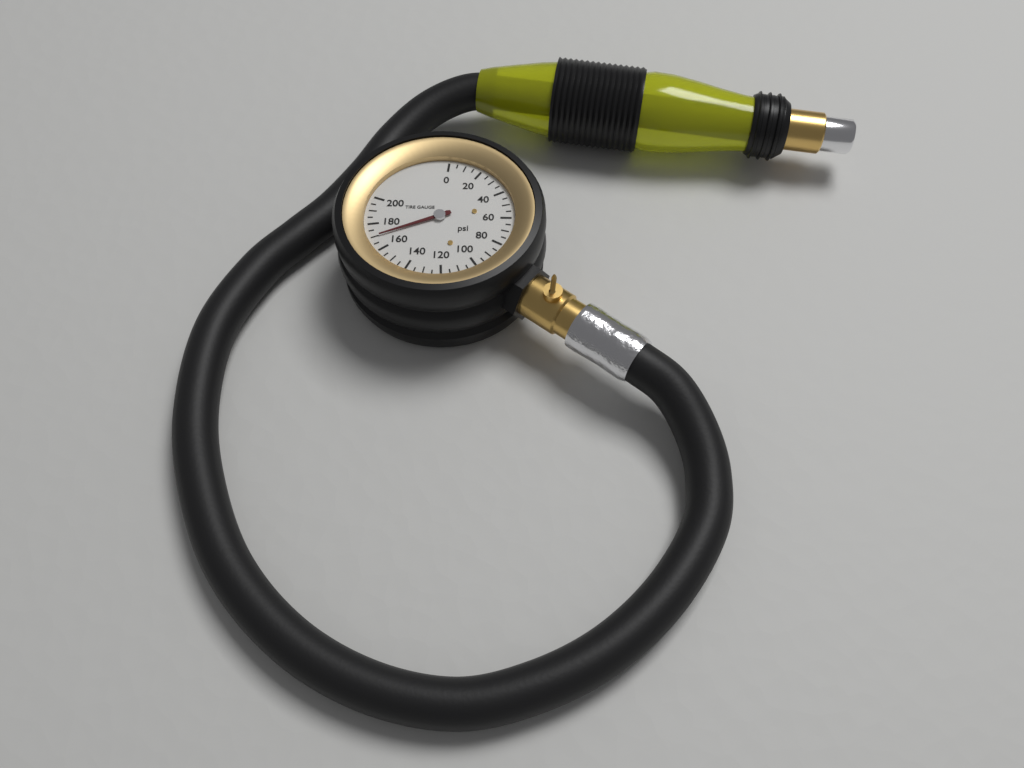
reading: 170 psi
